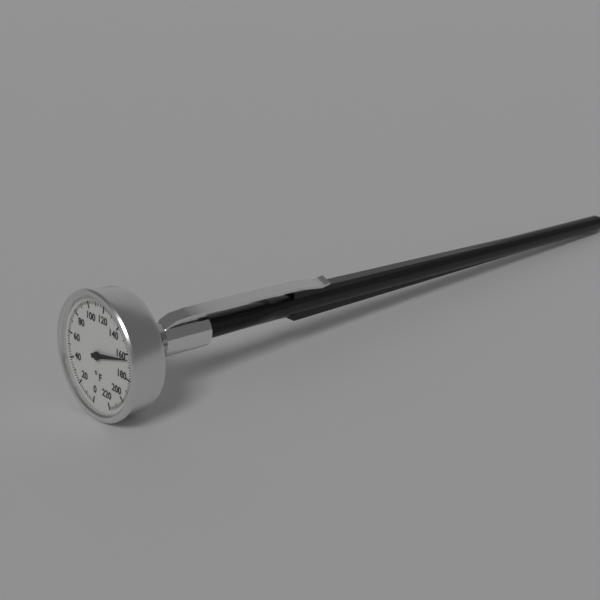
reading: 164 °F
